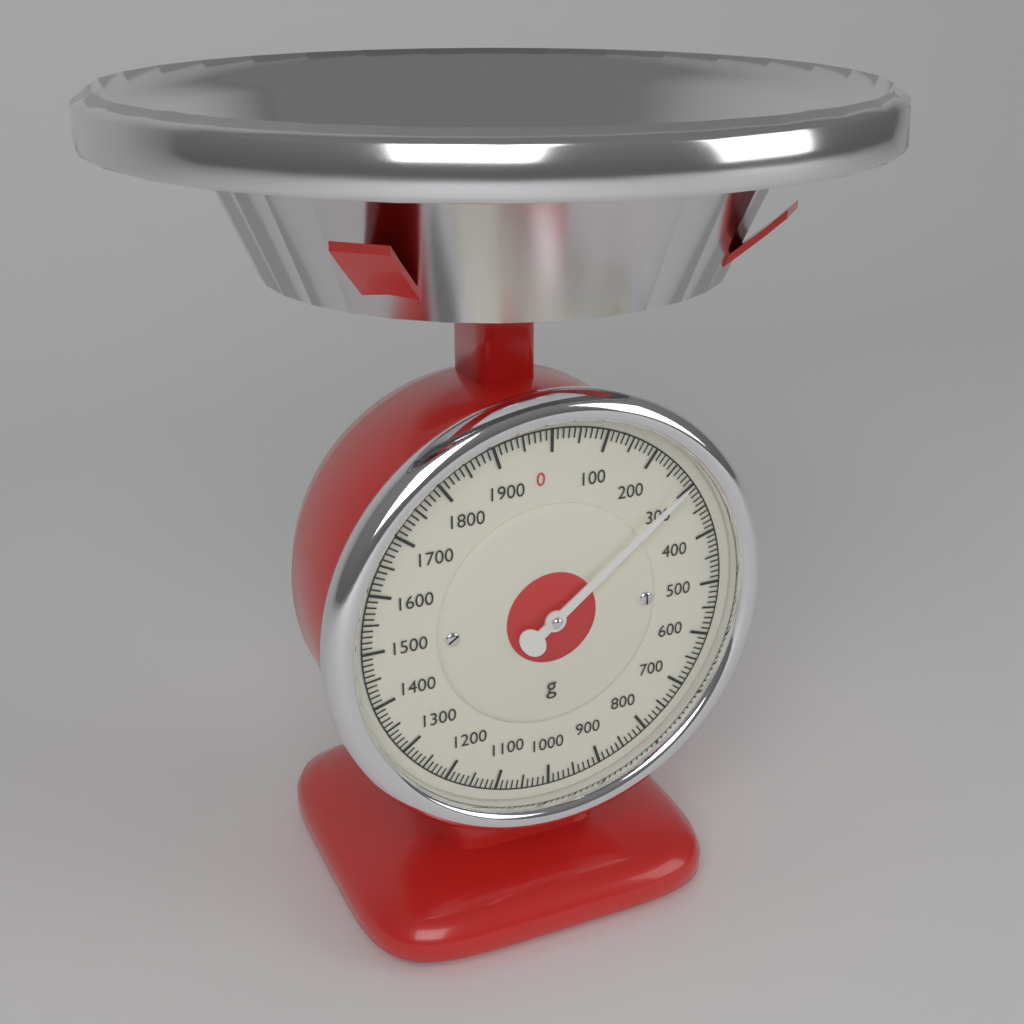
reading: 290 g
